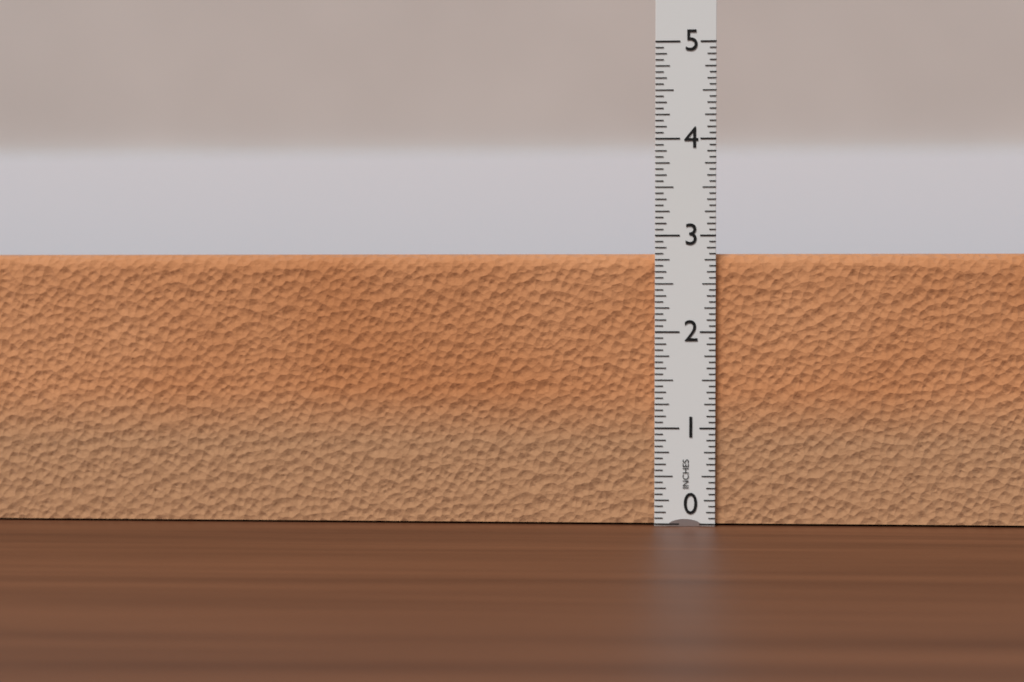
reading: 2.8125 in
